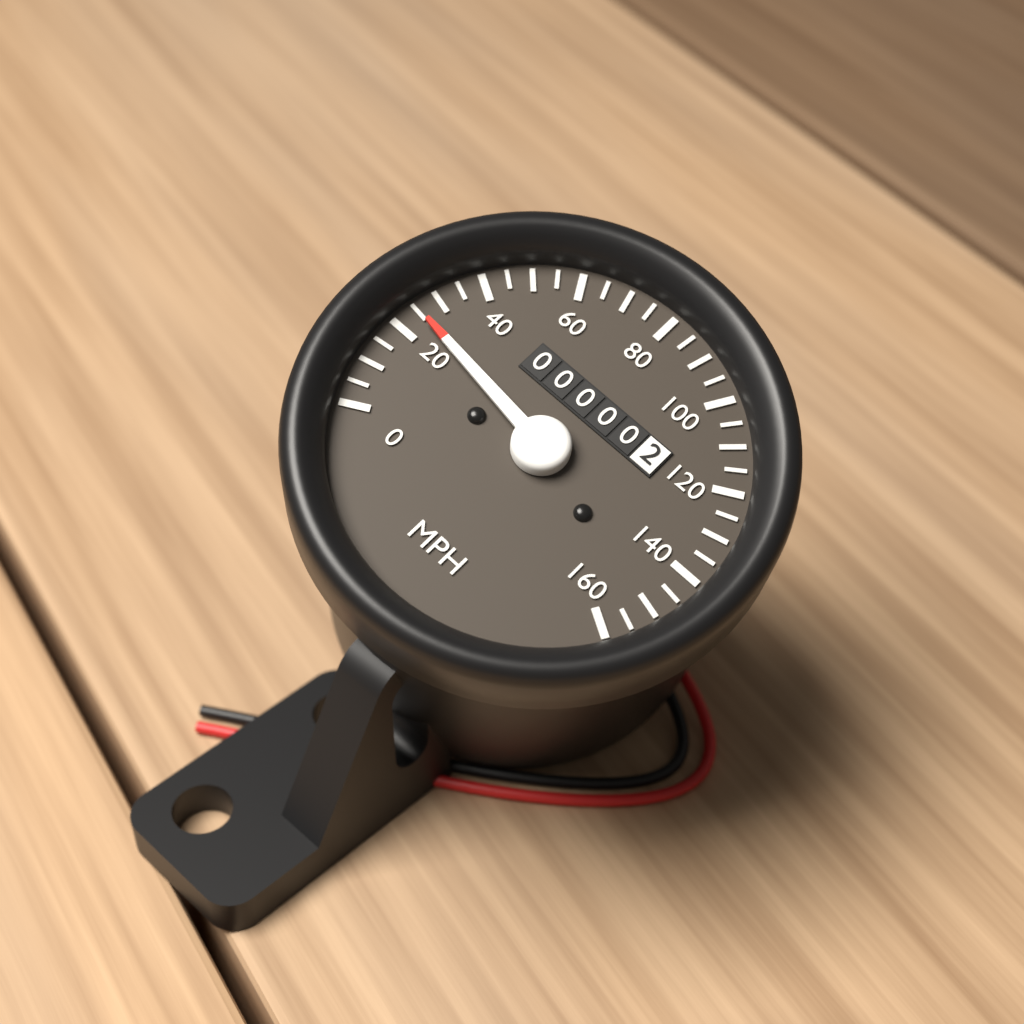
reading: 25 MPH
